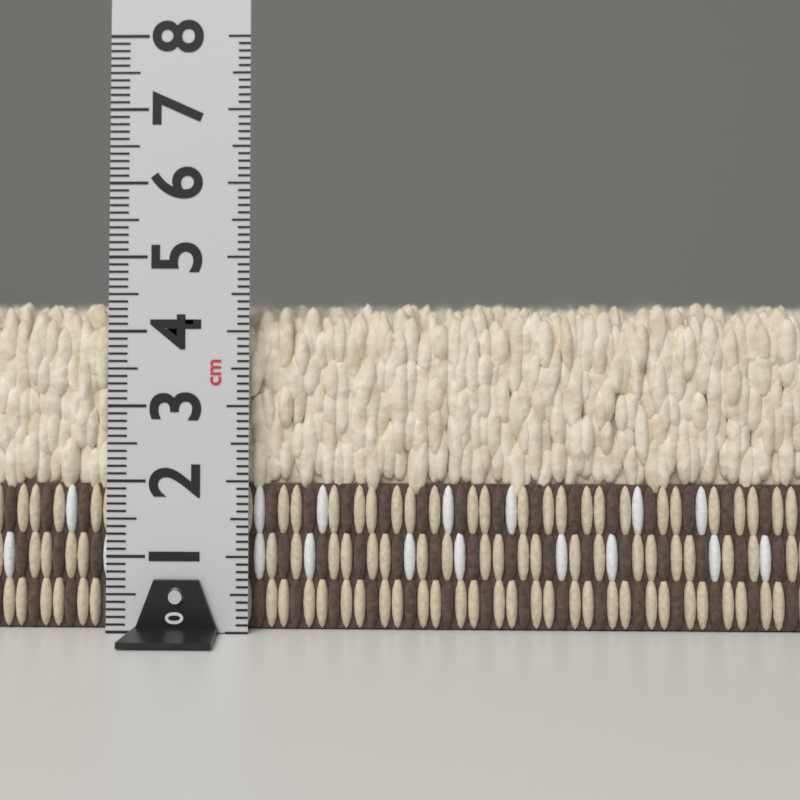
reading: 4.4 cm
